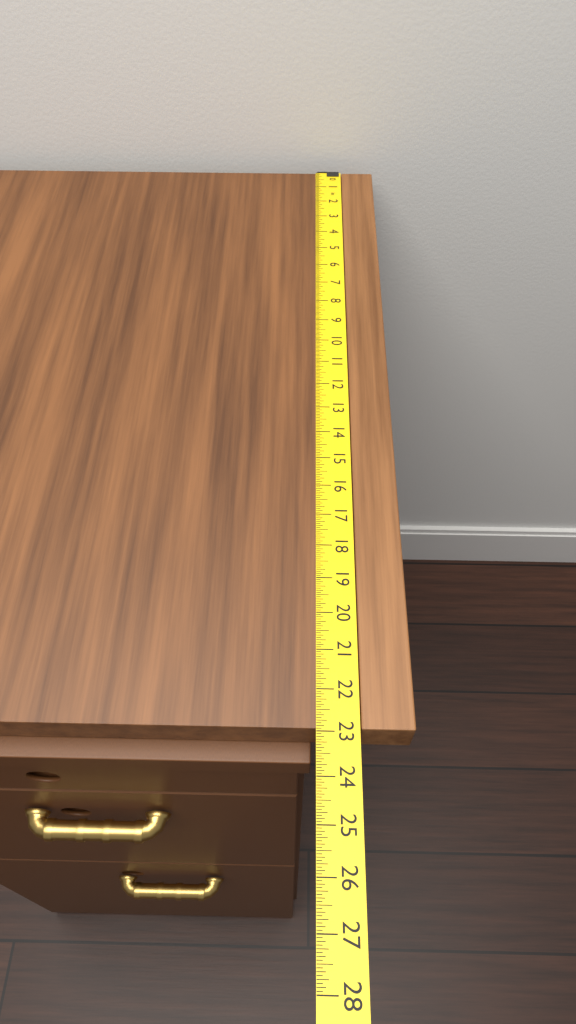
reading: 22.9375 in
